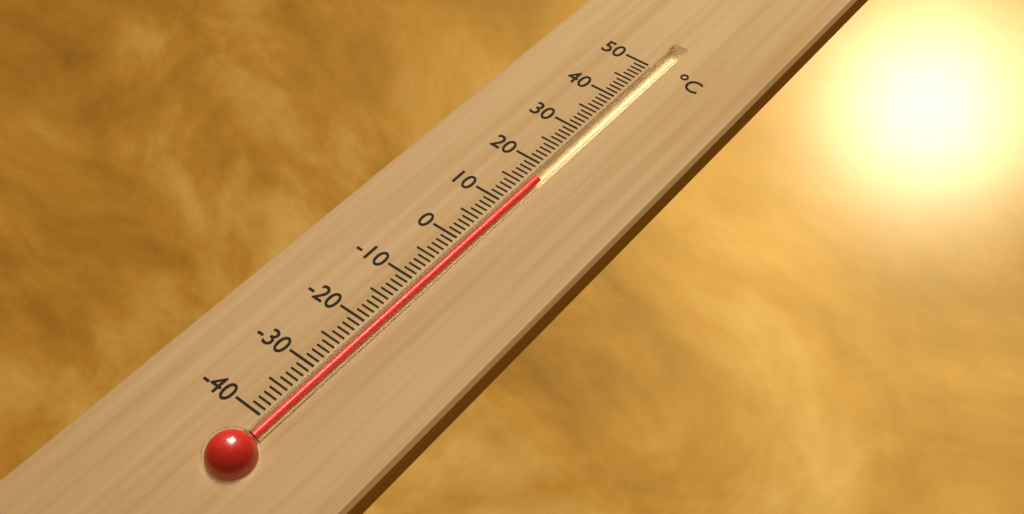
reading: 17 °C
